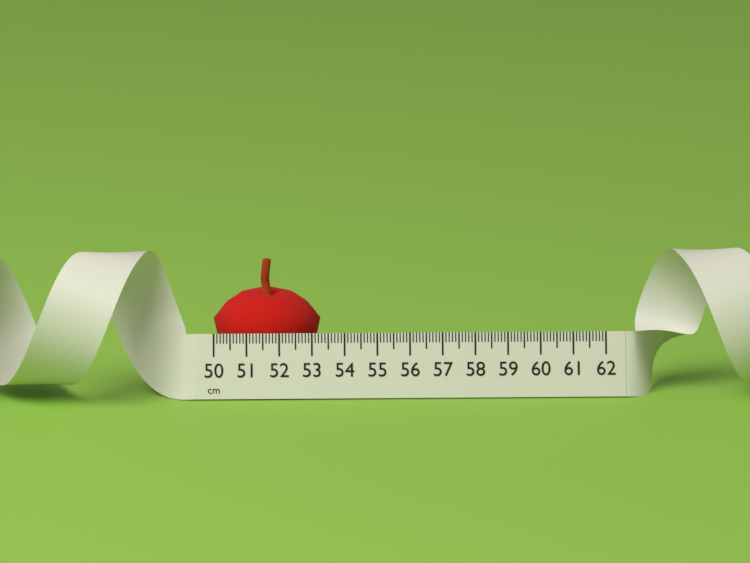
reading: 53.3 cm
